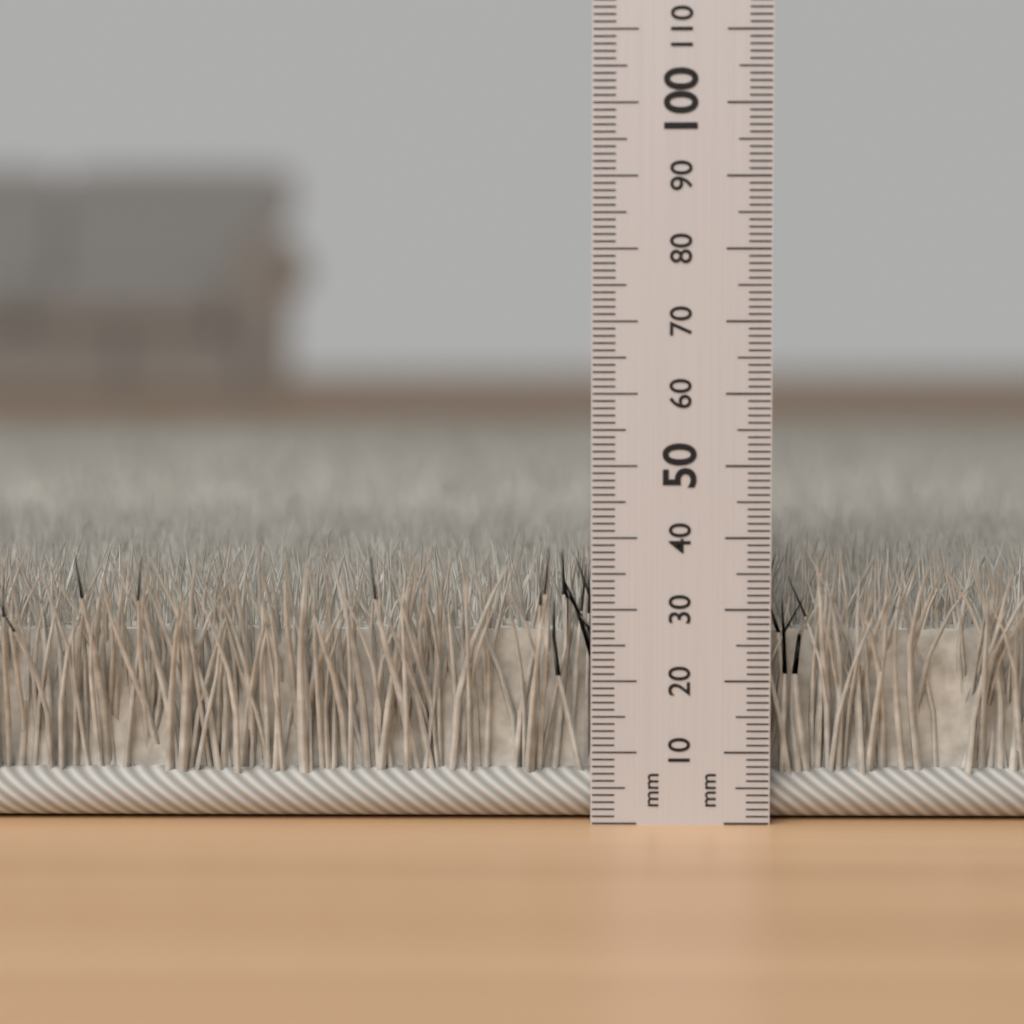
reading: 39 mm
